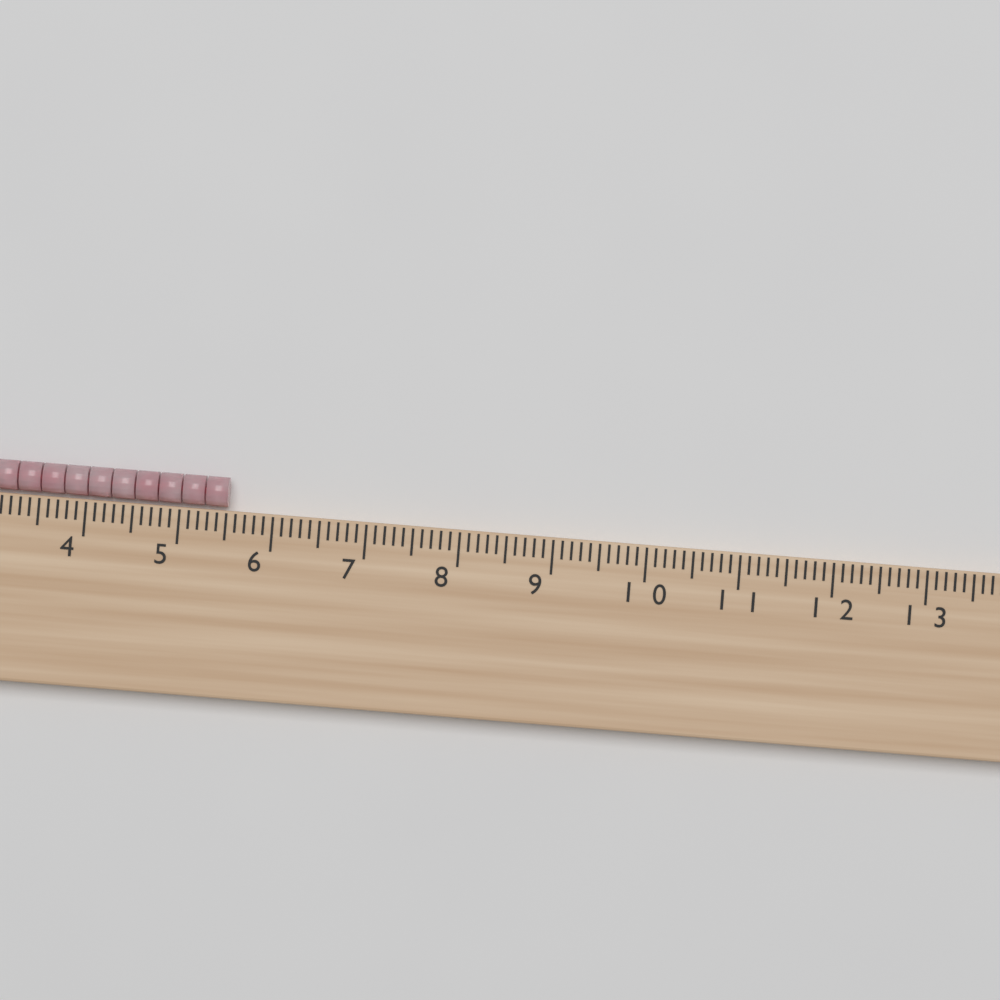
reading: 5.5 cm
